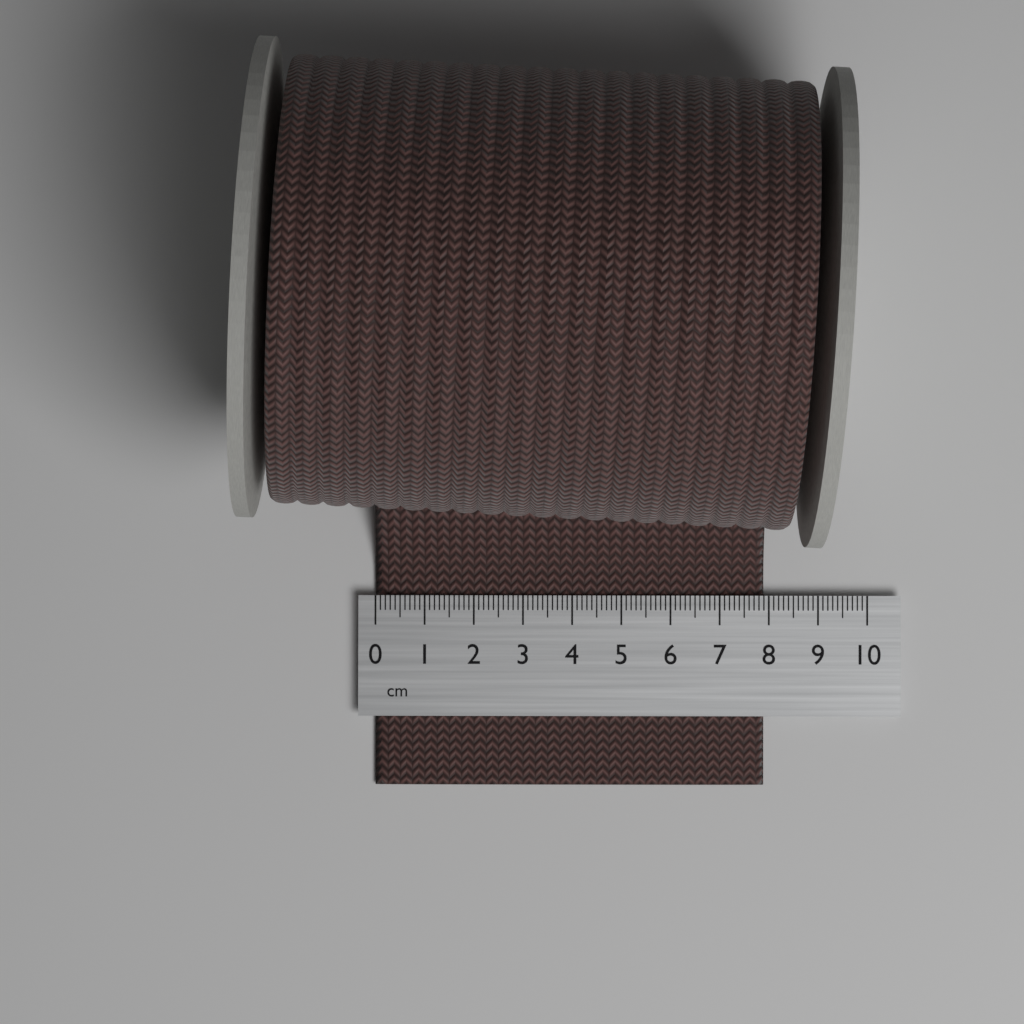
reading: 7.9 cm
